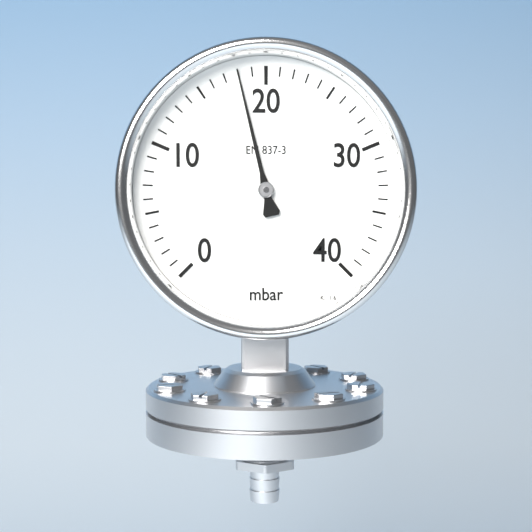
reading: 18 mbar
